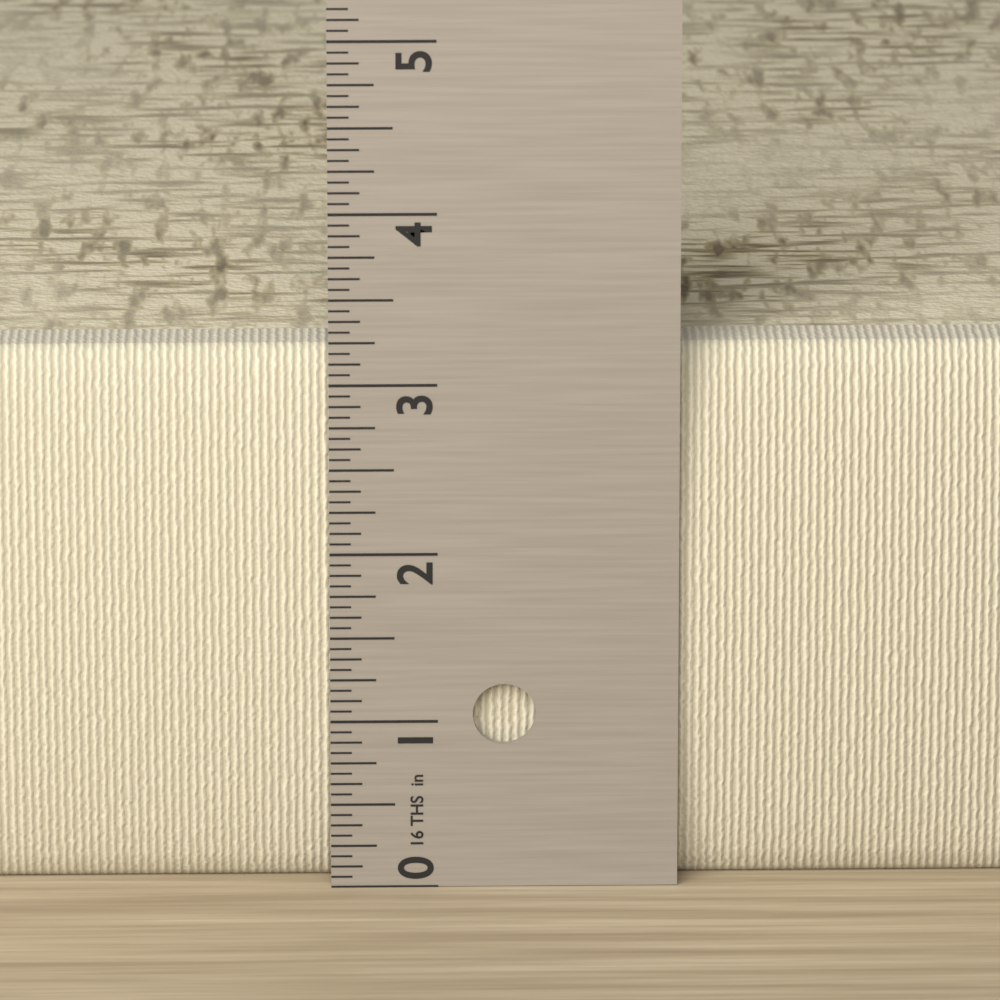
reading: 3.1875 in
